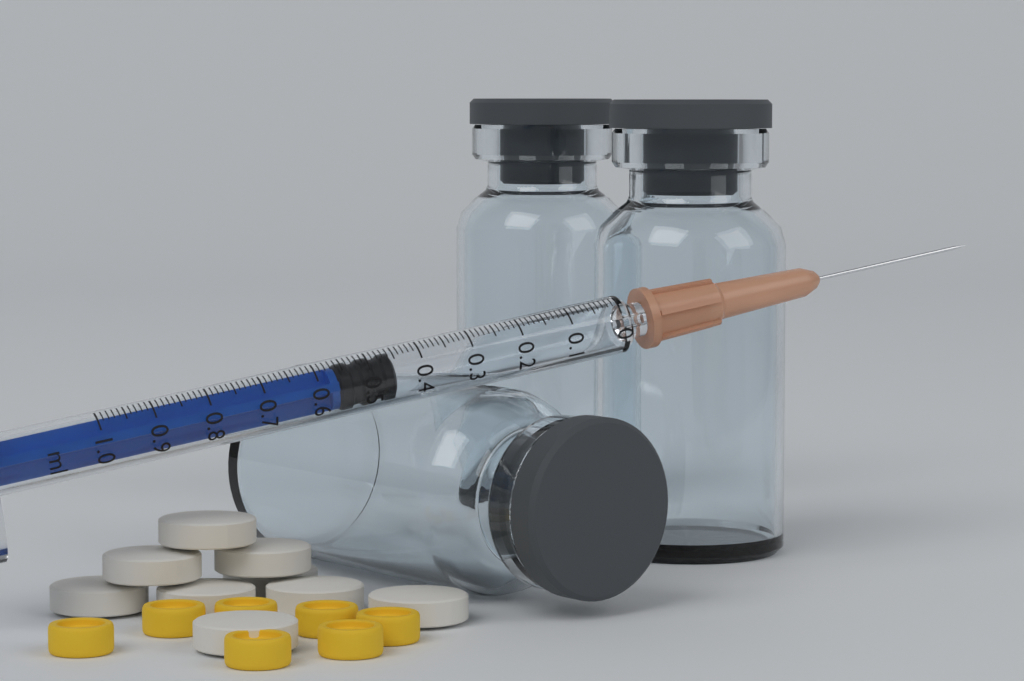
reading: 0.45 ml
